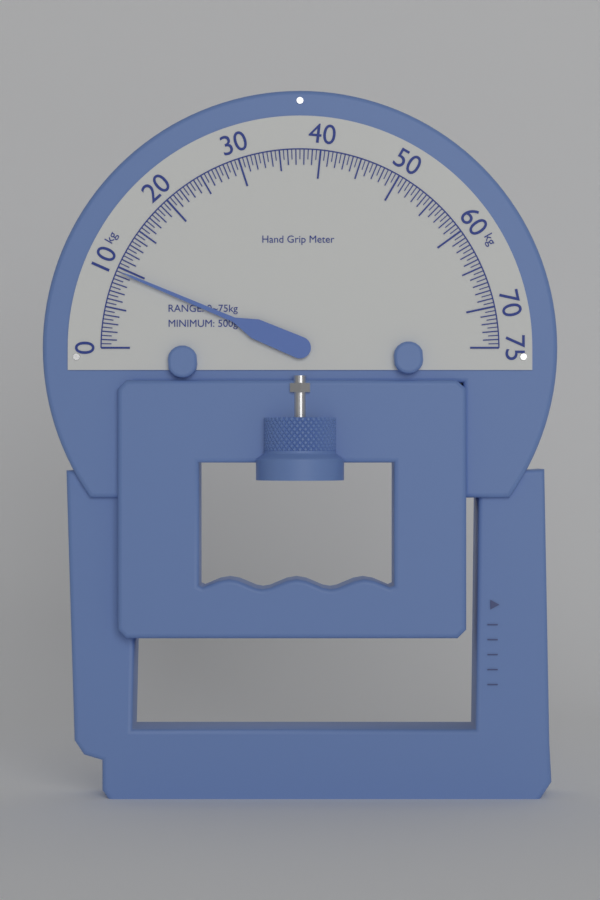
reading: 9.5 kg
